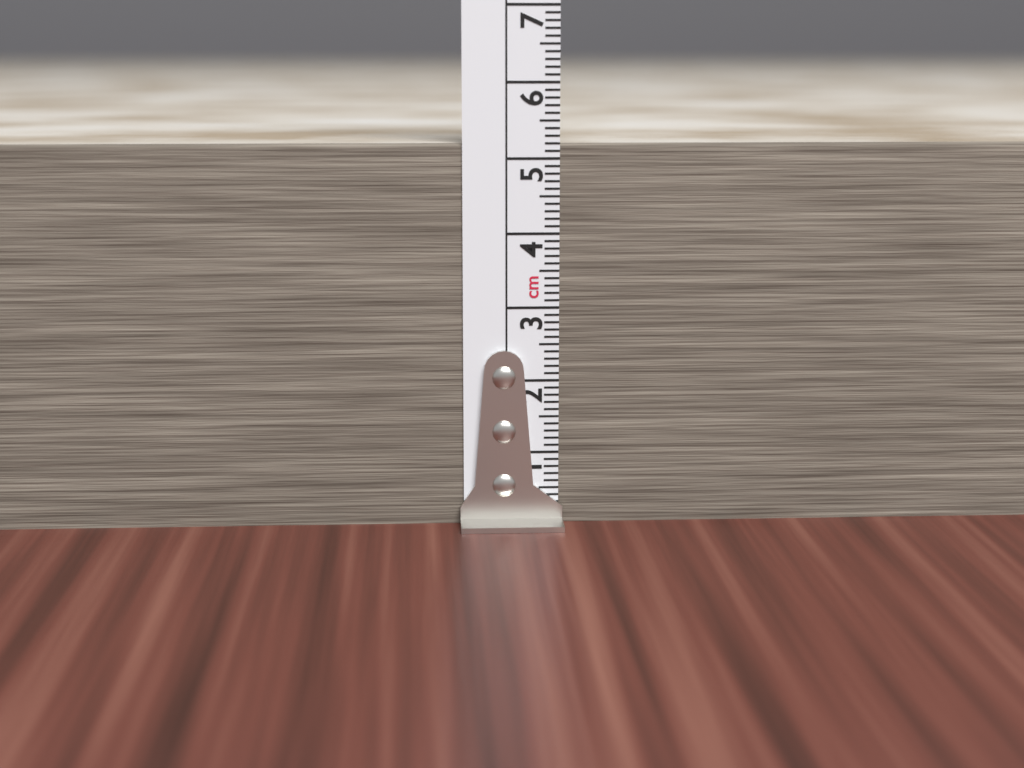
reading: 5.2 cm
